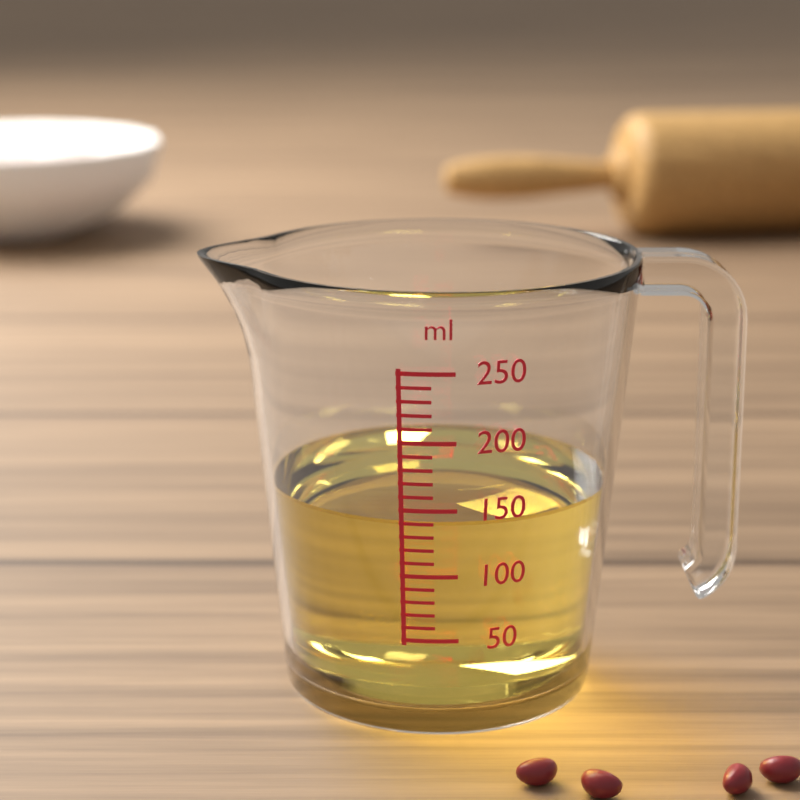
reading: 140 ml
